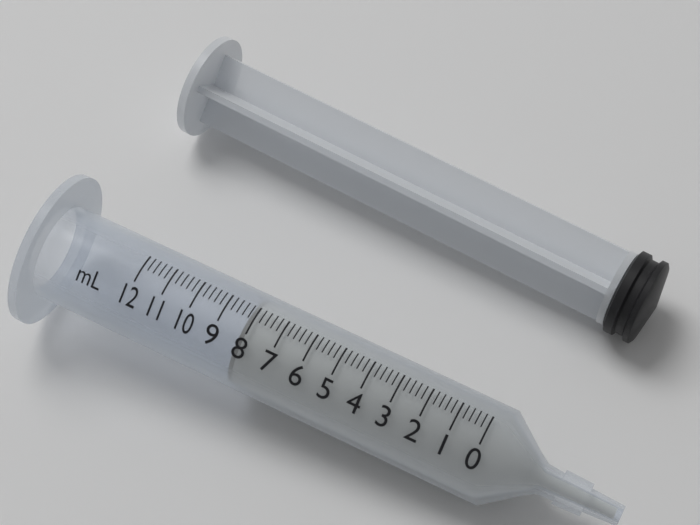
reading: 8.2 ml
